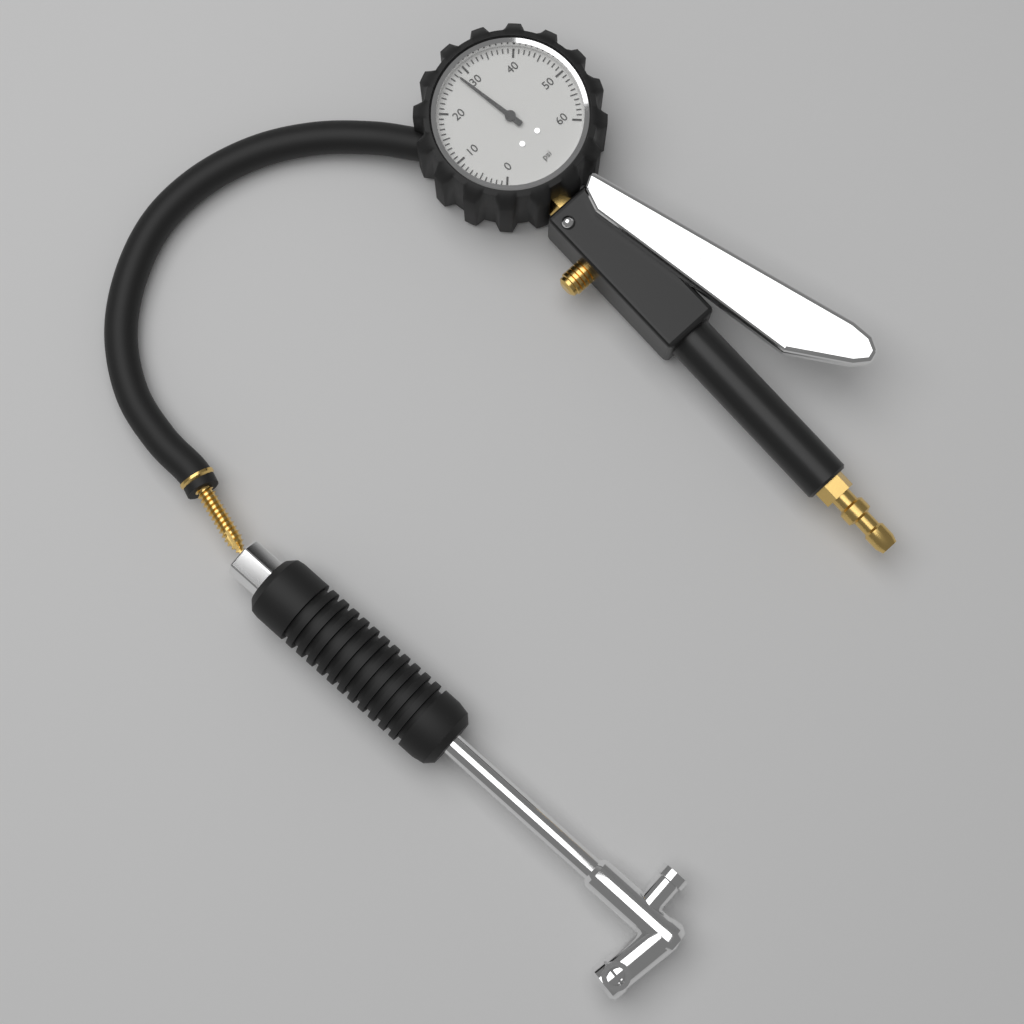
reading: 28 psi
